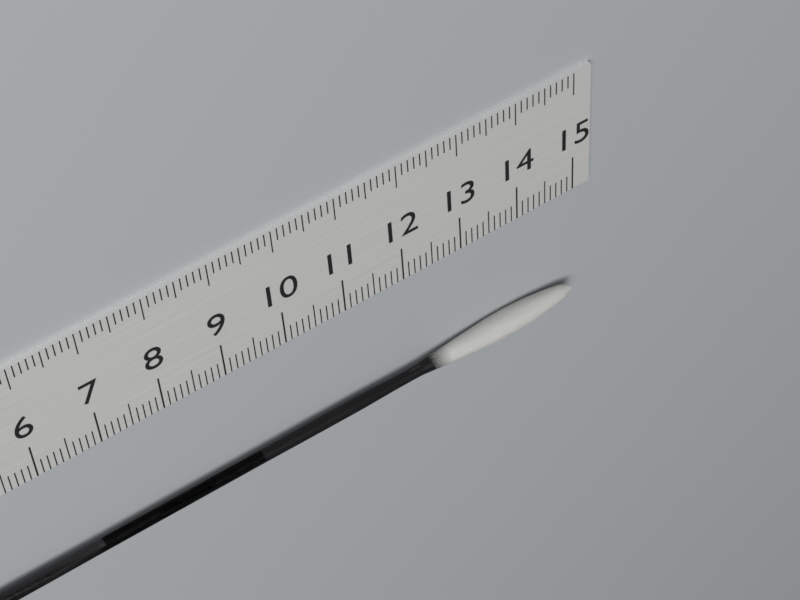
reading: 14.9 cm
